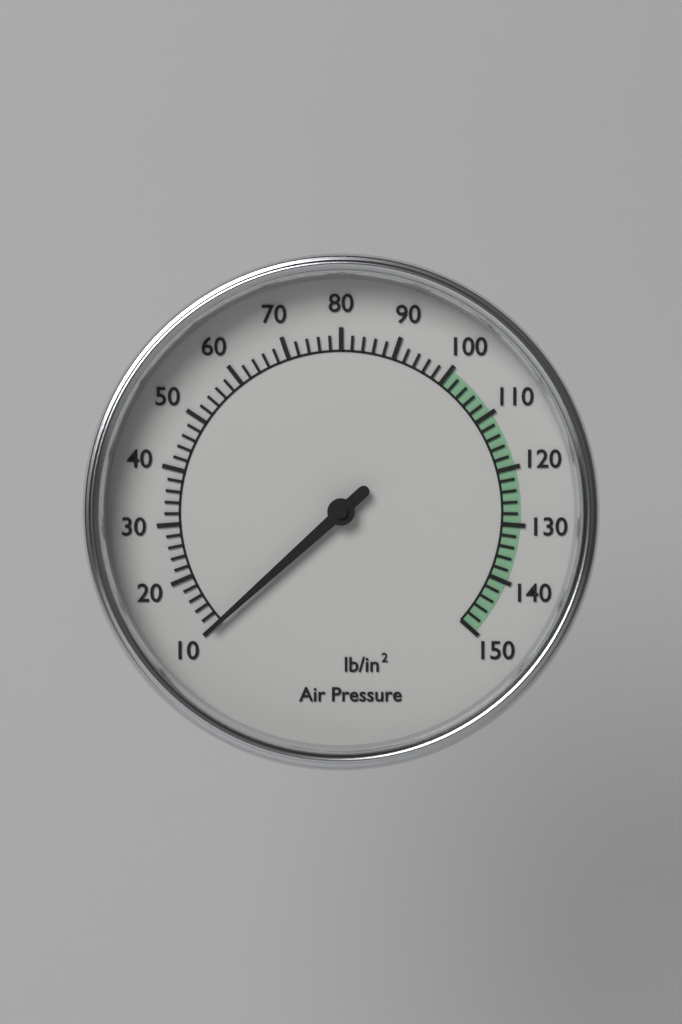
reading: 10 lb/in²
